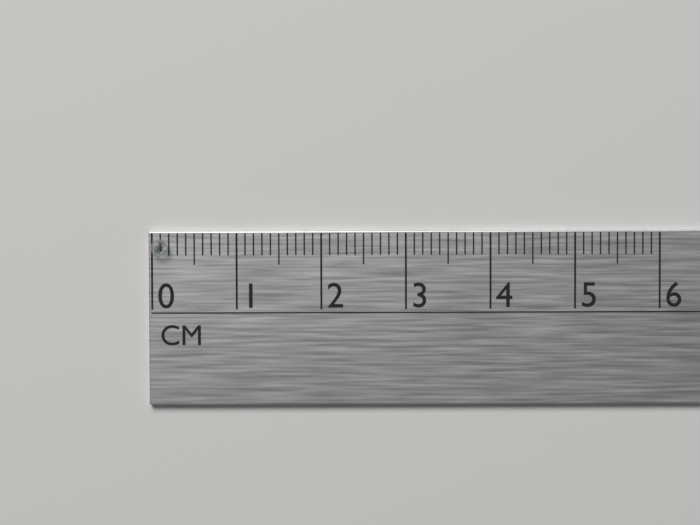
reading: 0.2 cm
